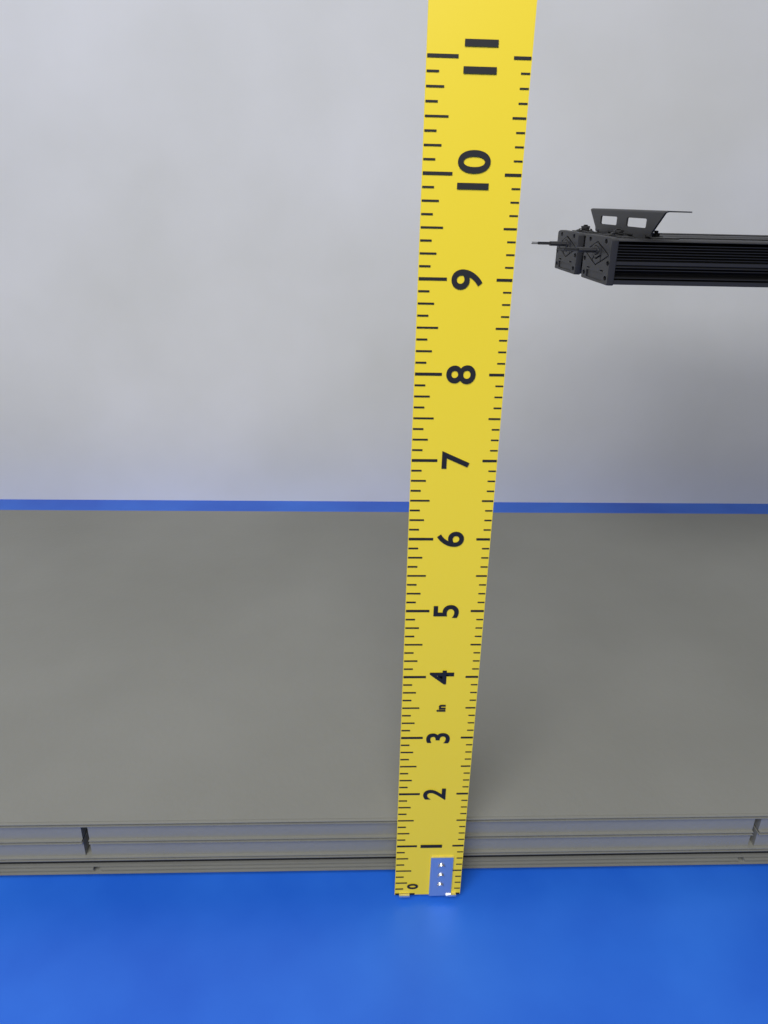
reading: 1.125 in
